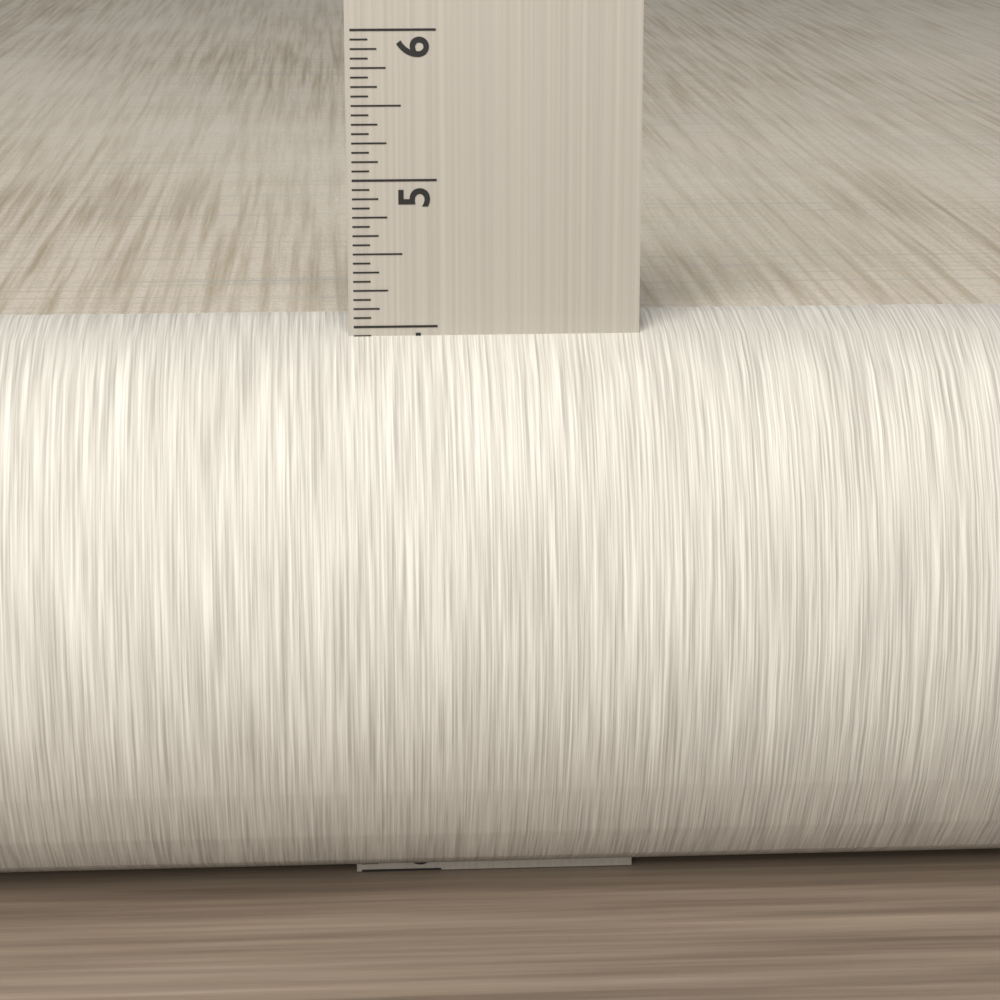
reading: 4.0000 in
